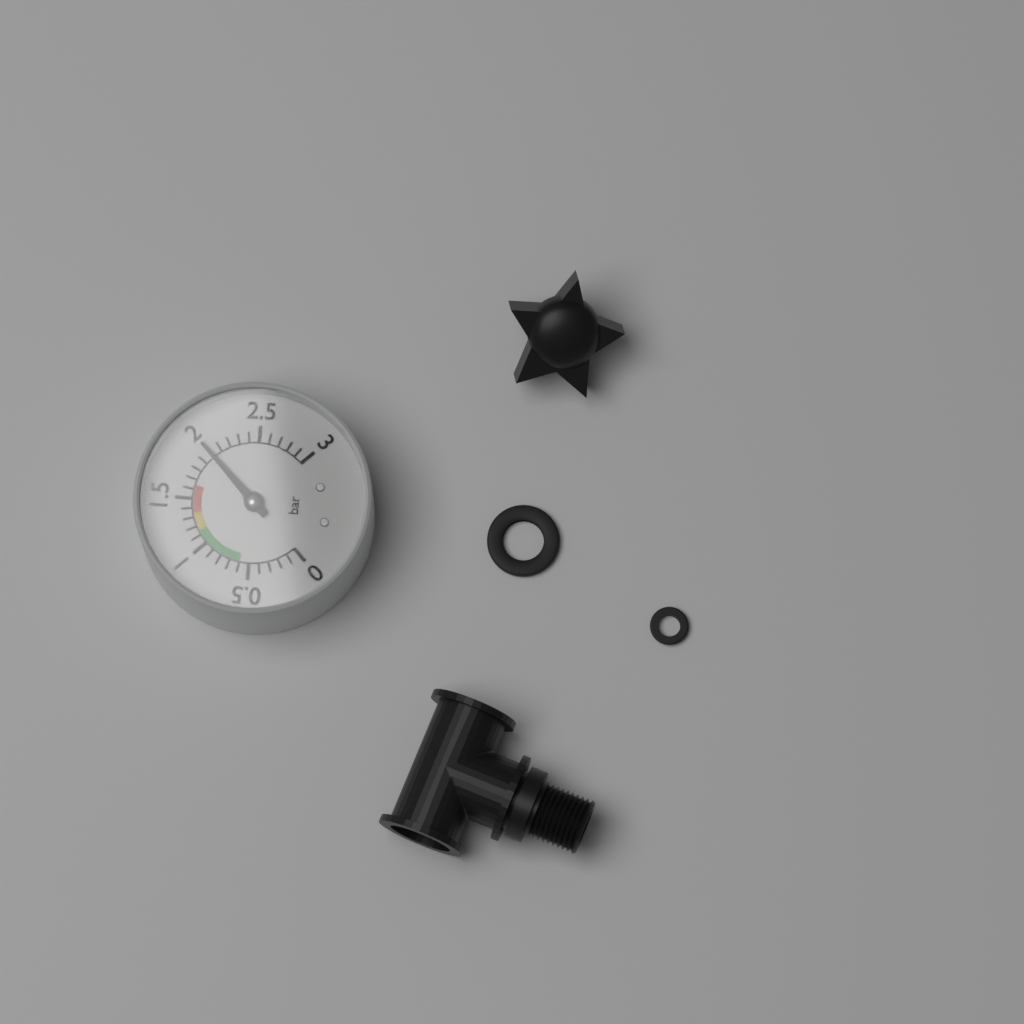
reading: 2.0 bar
